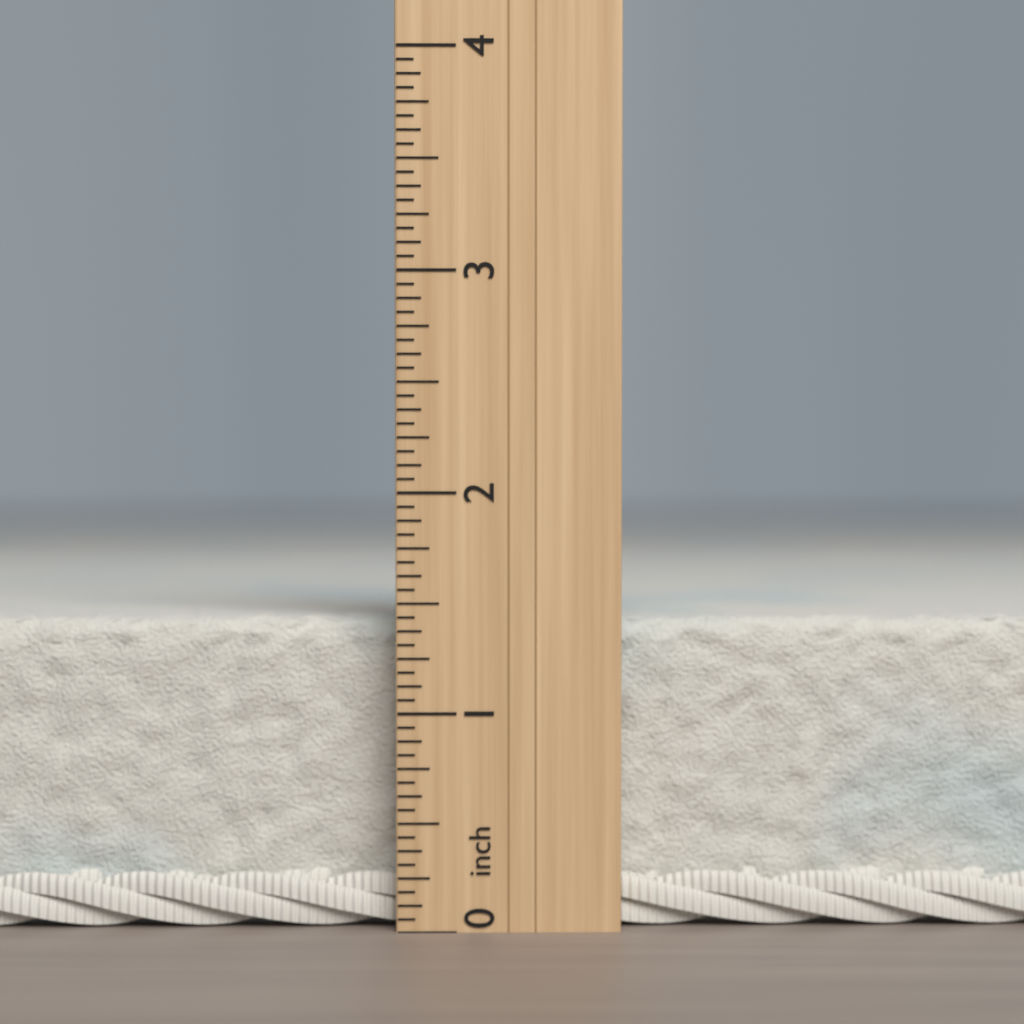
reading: 1.4375 inch
